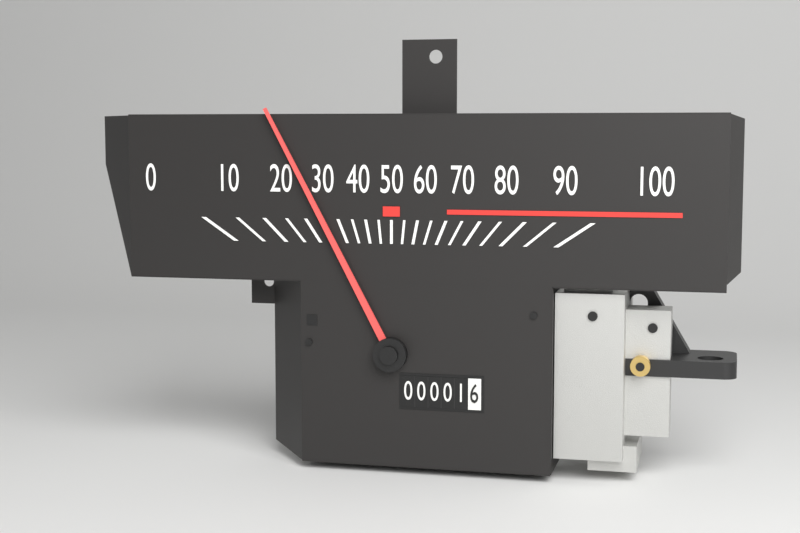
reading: 25 (no unit)
